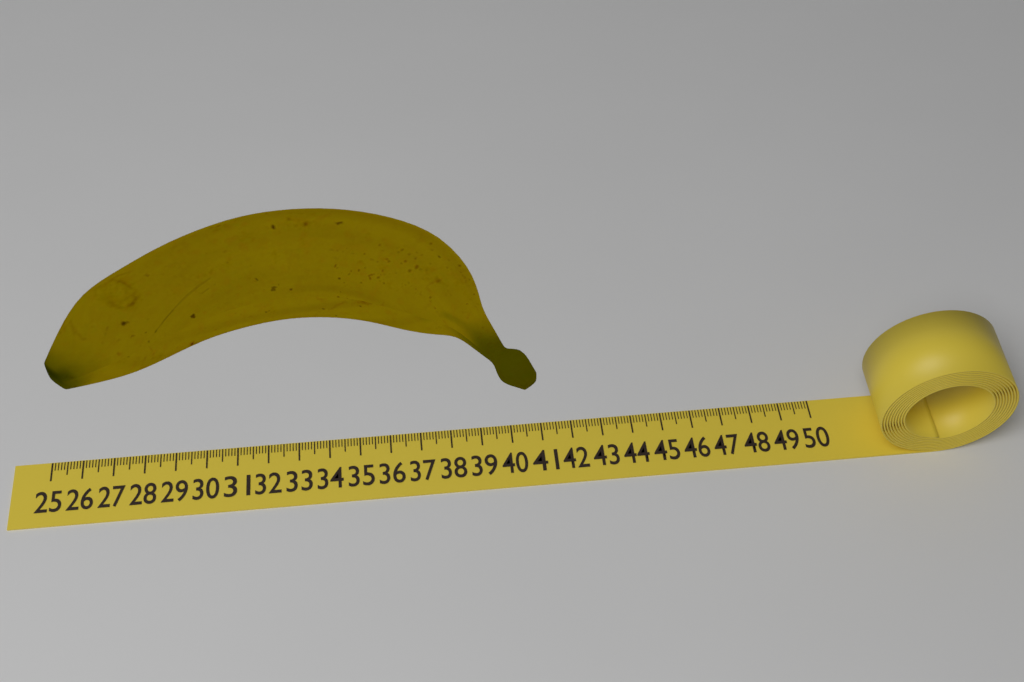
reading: 40.9 (no unit)
